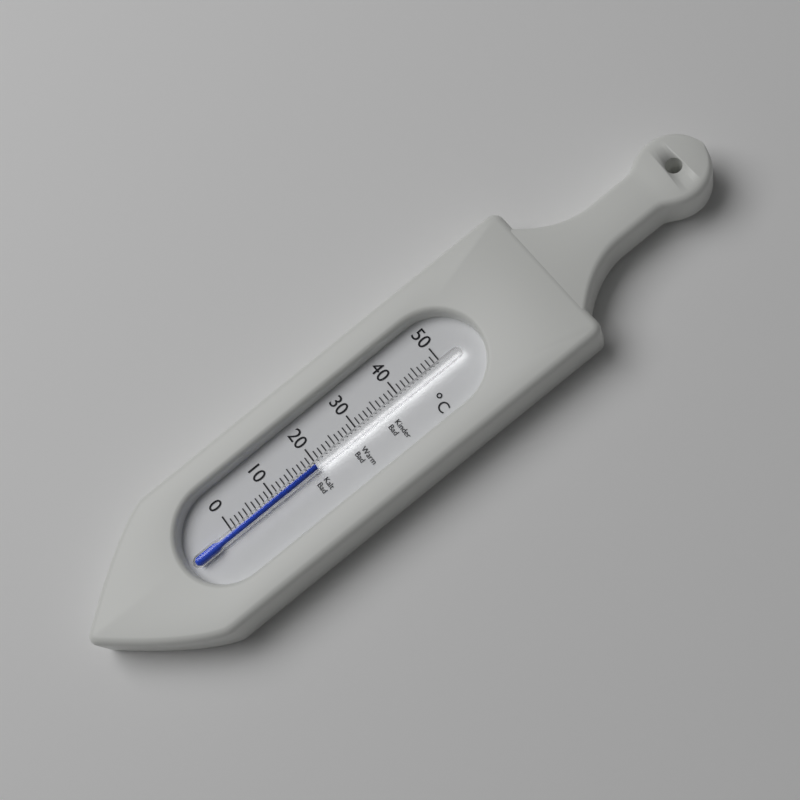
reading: 20 °C
